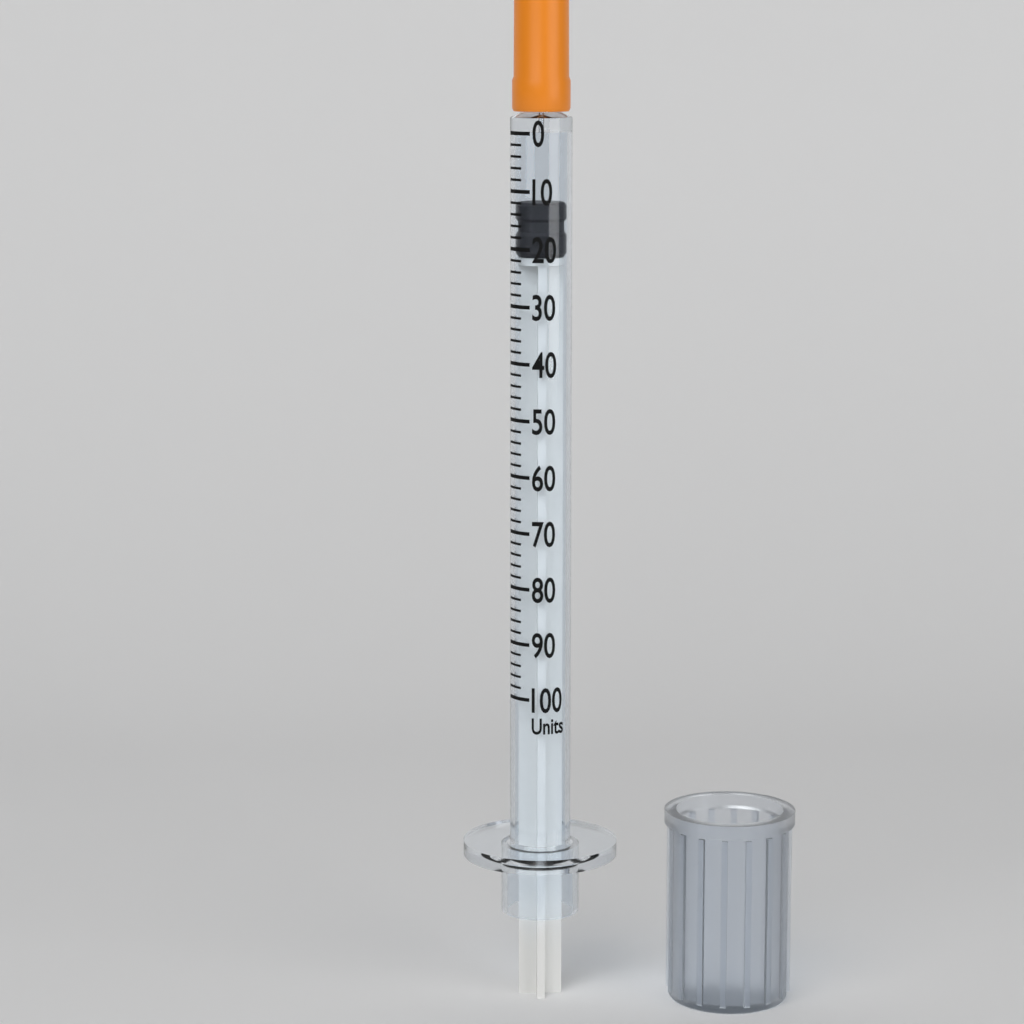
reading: 12 units
